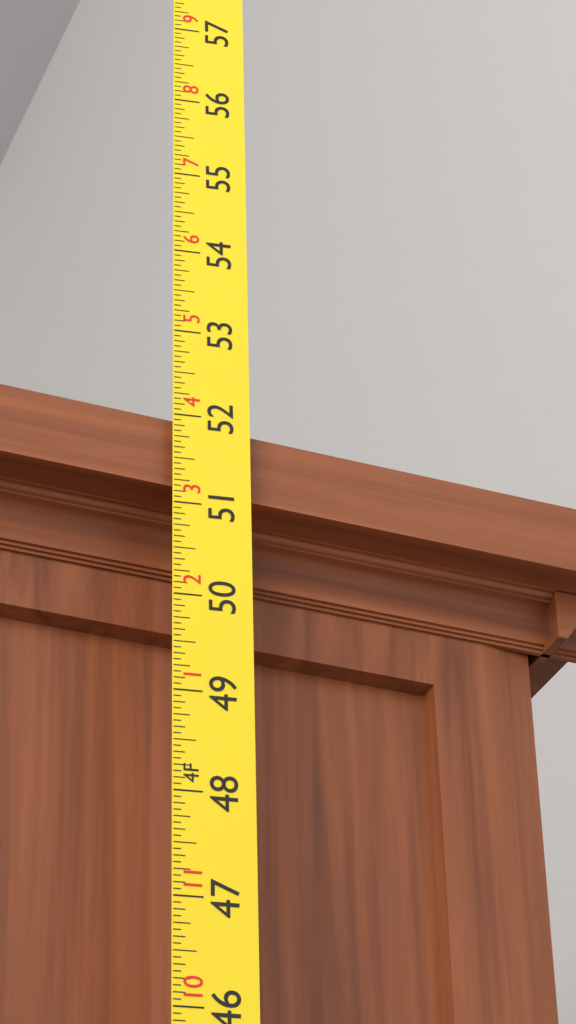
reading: 52.0000 in
